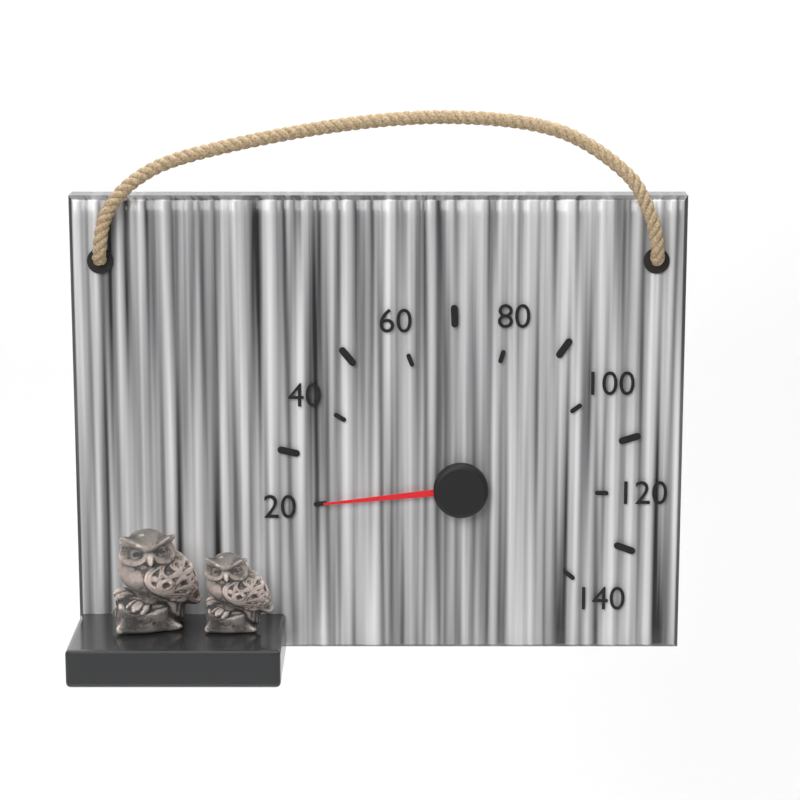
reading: 20 (no unit)
